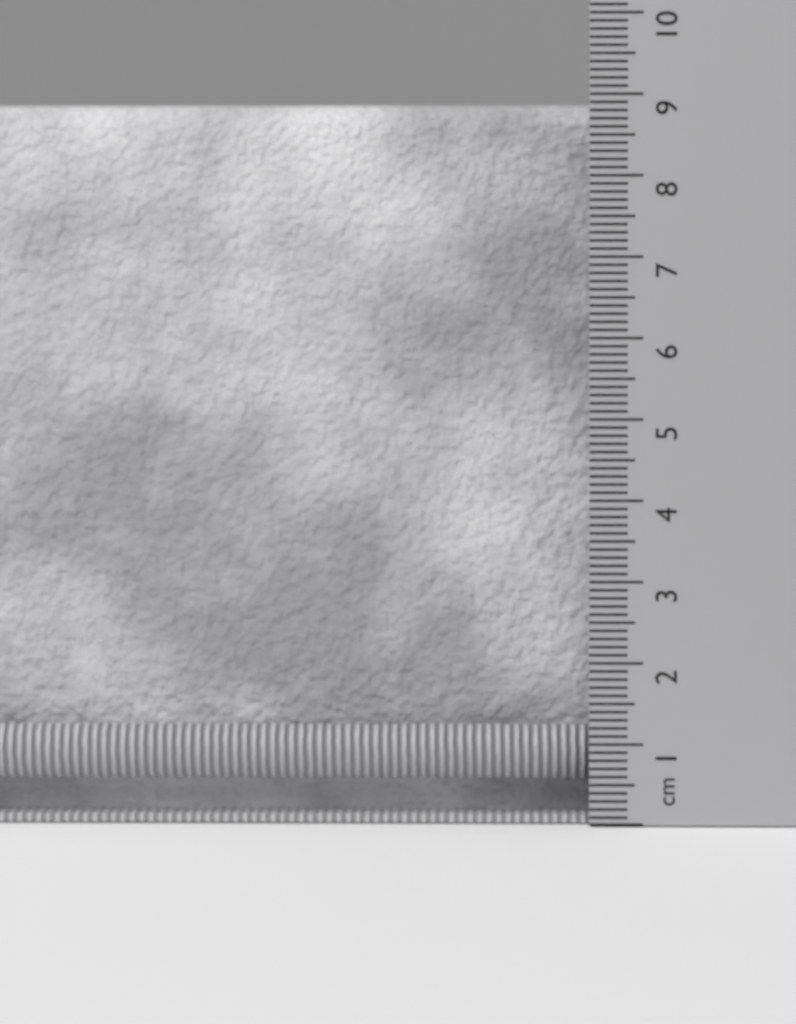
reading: 8.9 cm
